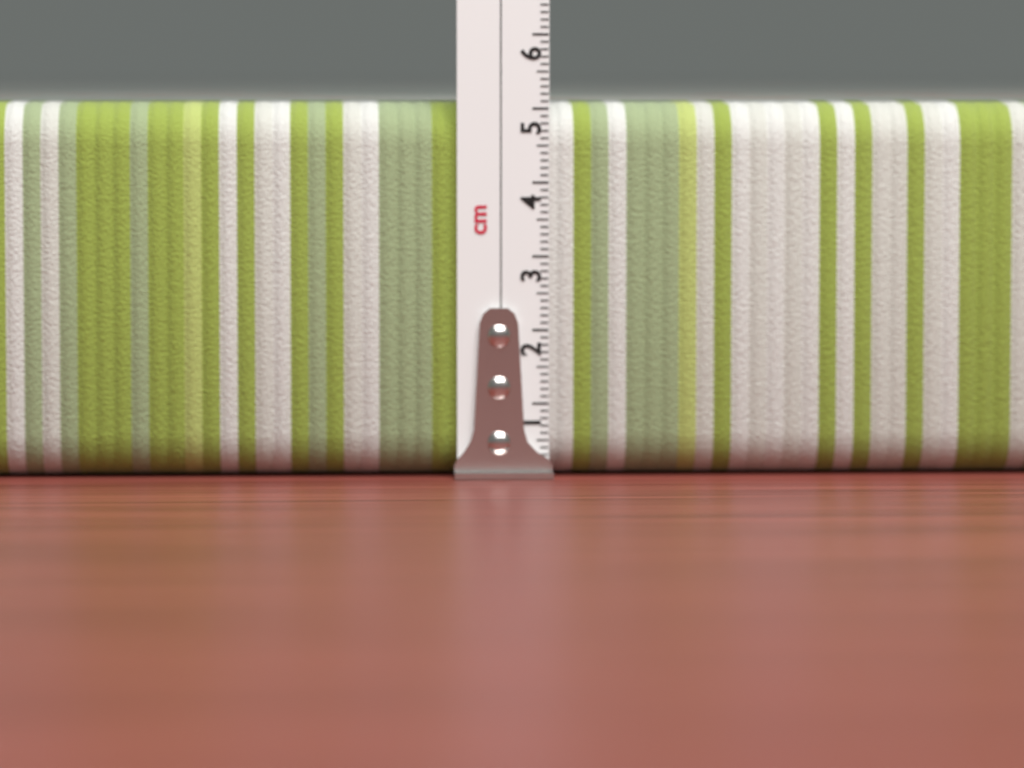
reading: 5.1 cm
